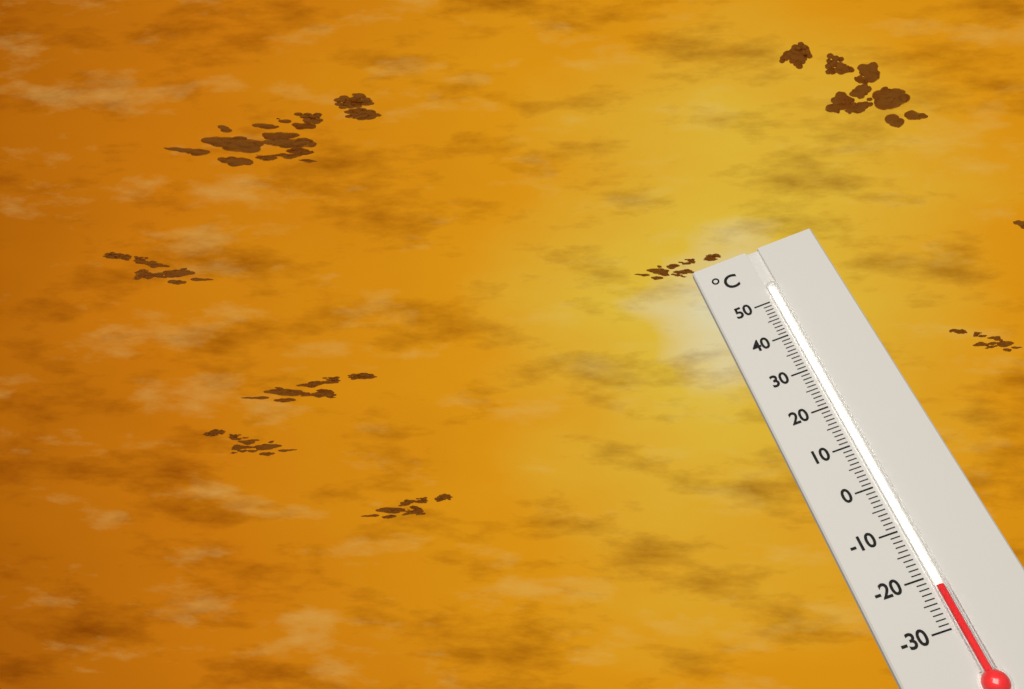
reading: -22 °C
